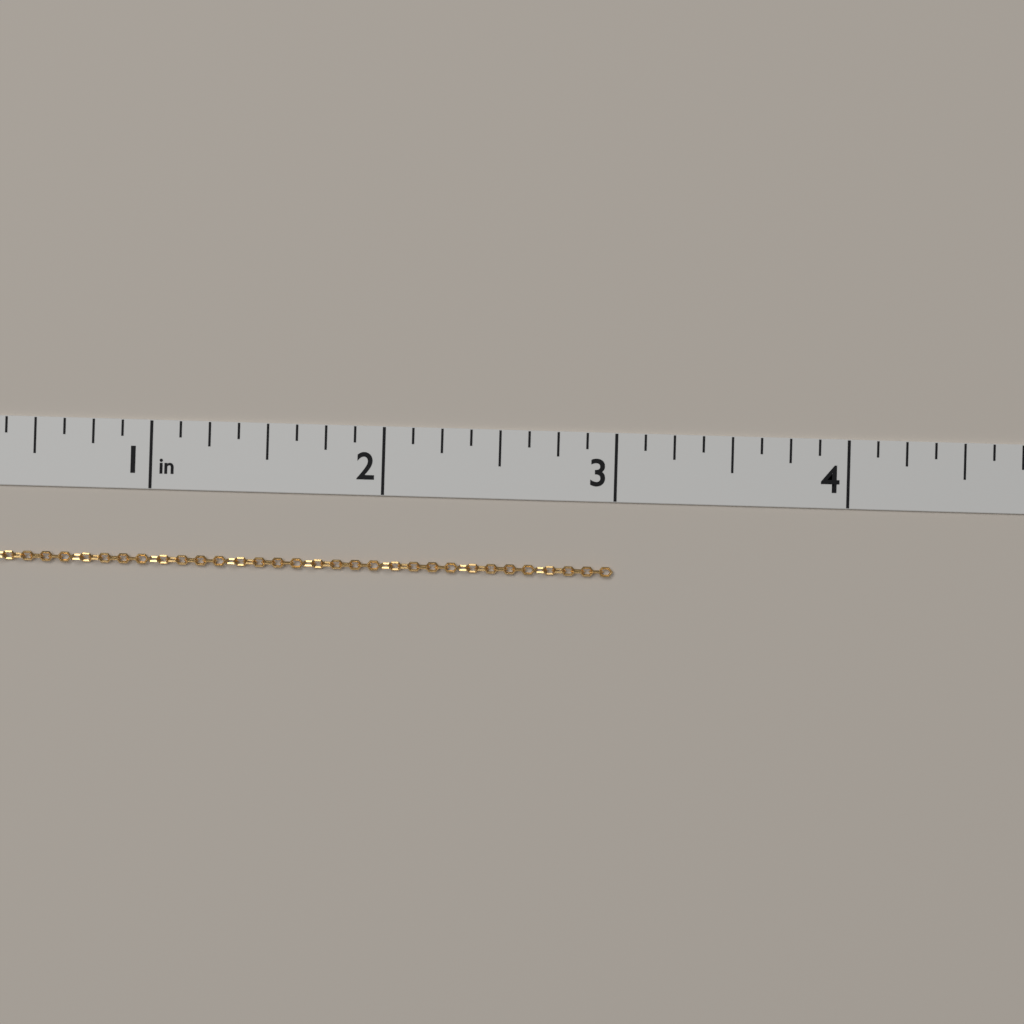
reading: 3.000 in
